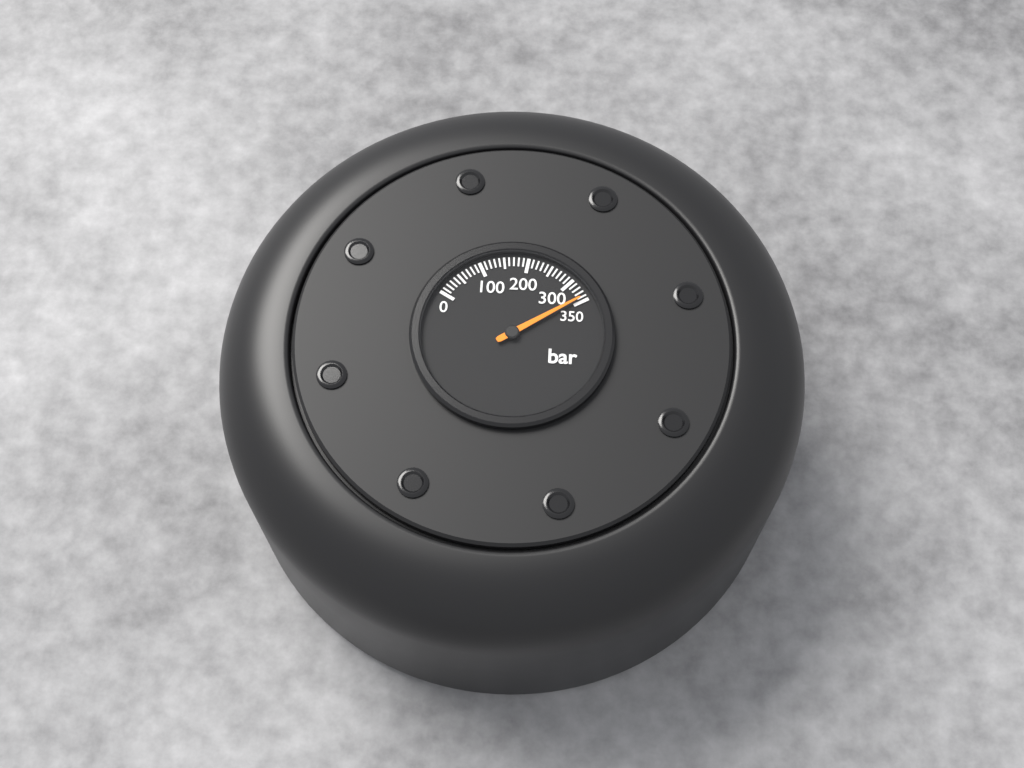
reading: 340 bar
